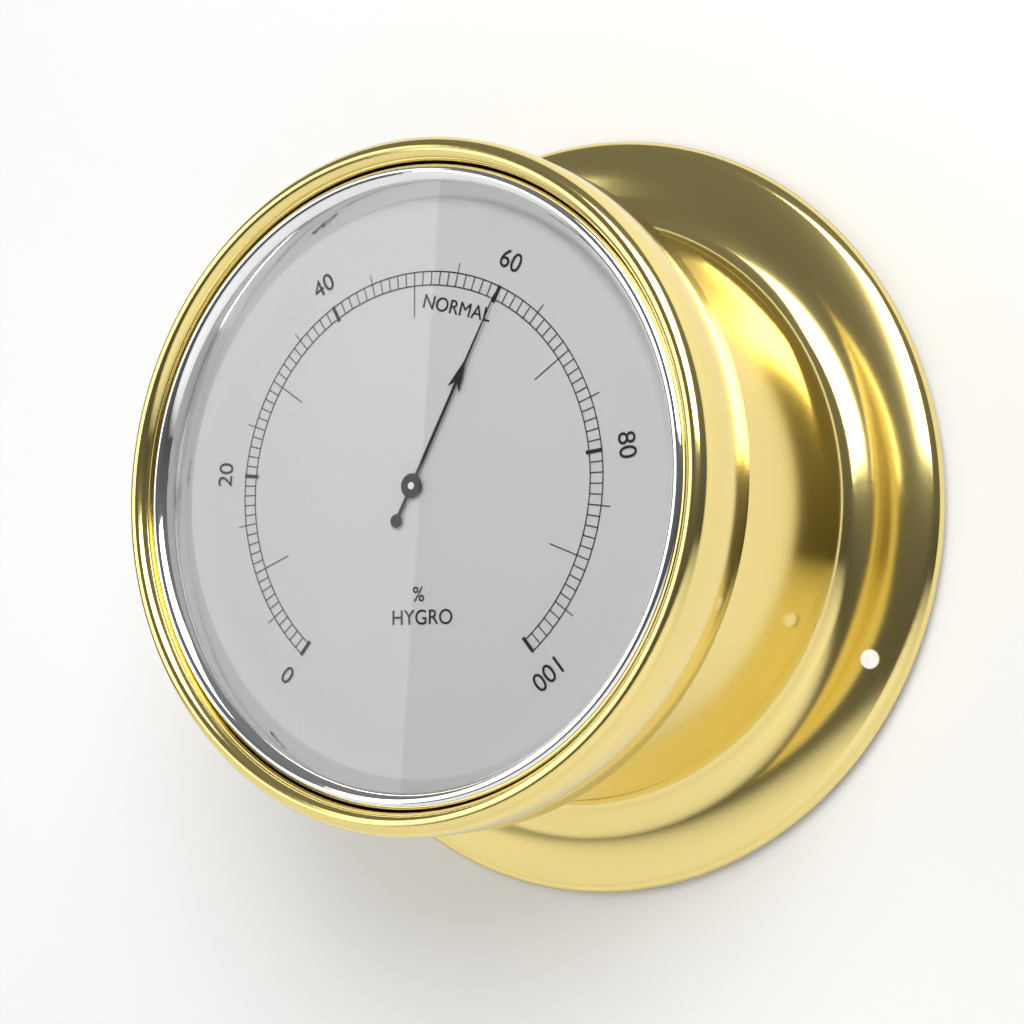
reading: 60 %
